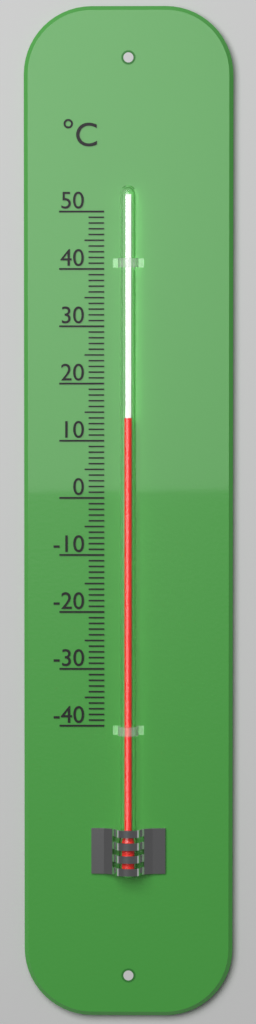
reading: 14 °C
